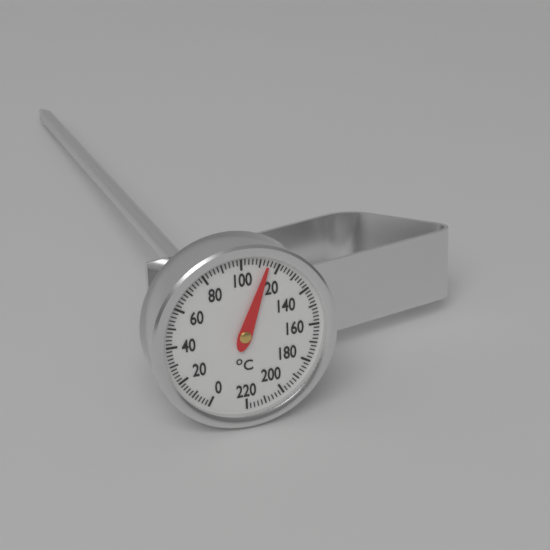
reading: 114 °C
